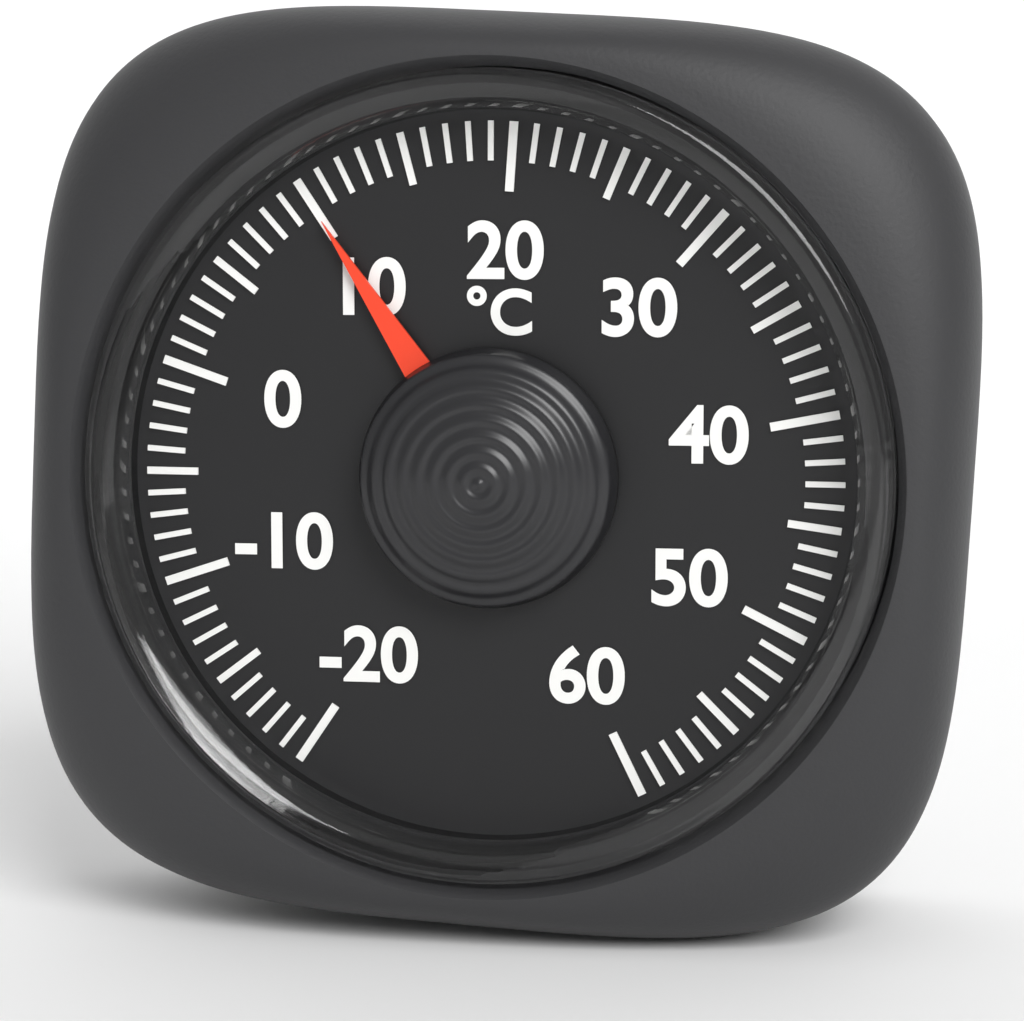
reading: 10 °C
